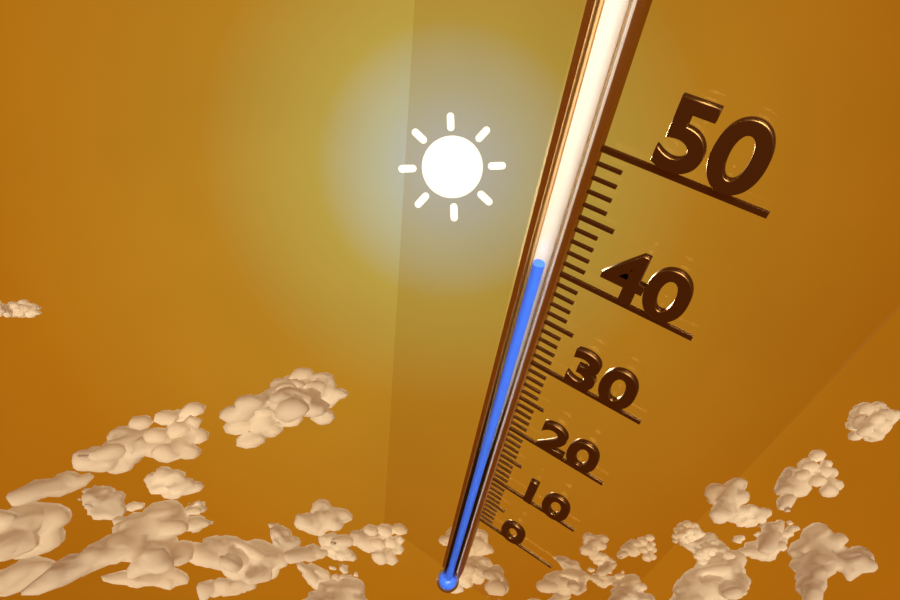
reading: 40 (no unit)
